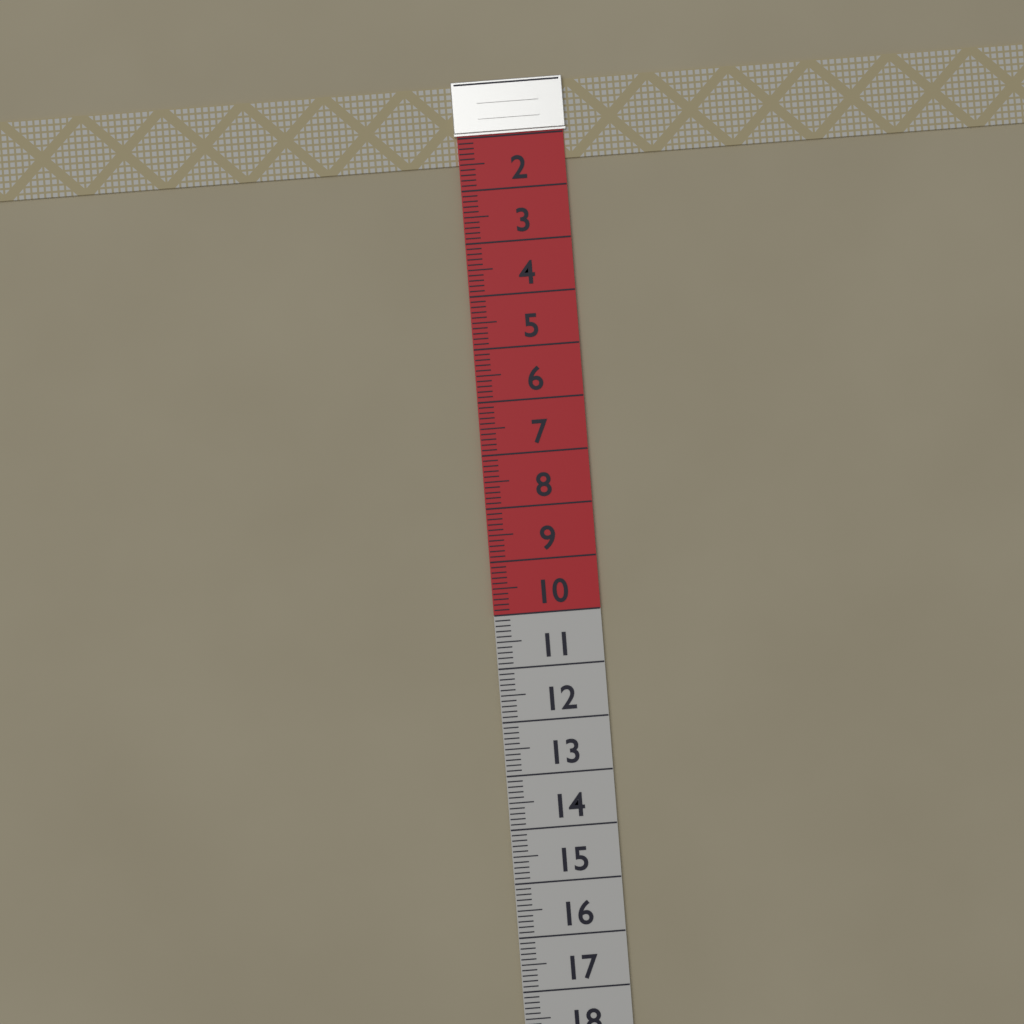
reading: 1.5 (no unit)
